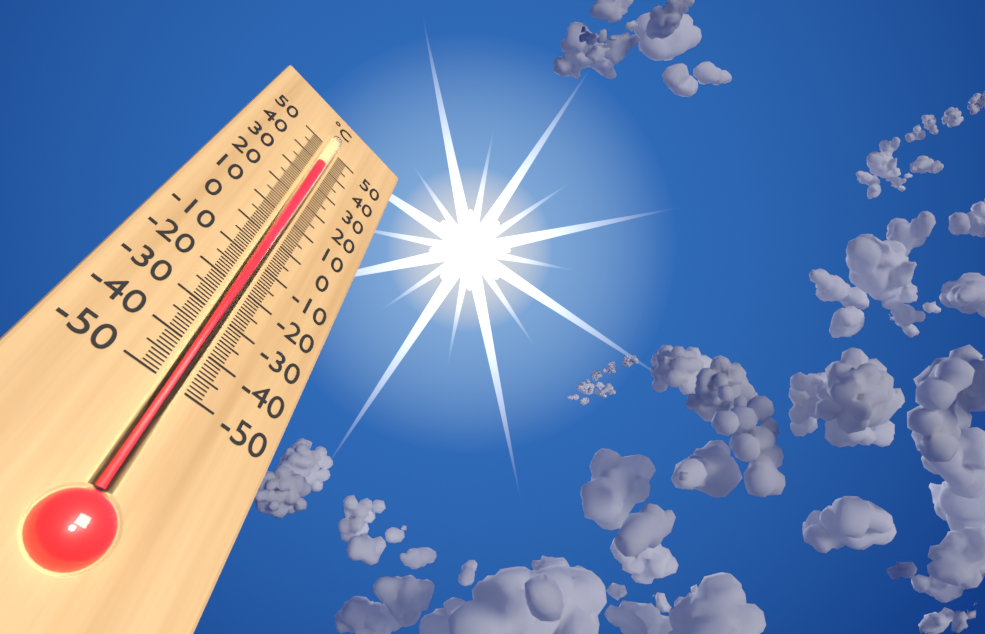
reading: 40 °C
